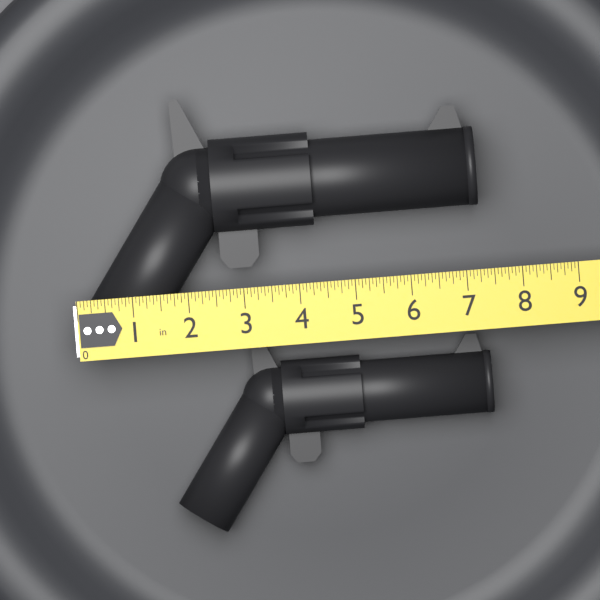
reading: 7.3125 in
